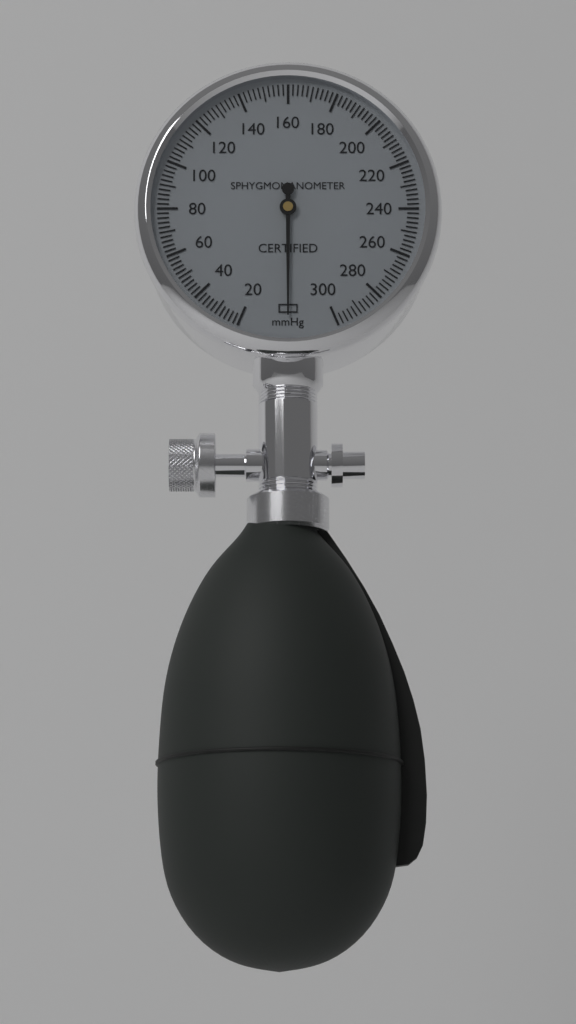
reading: 0 mmHg
